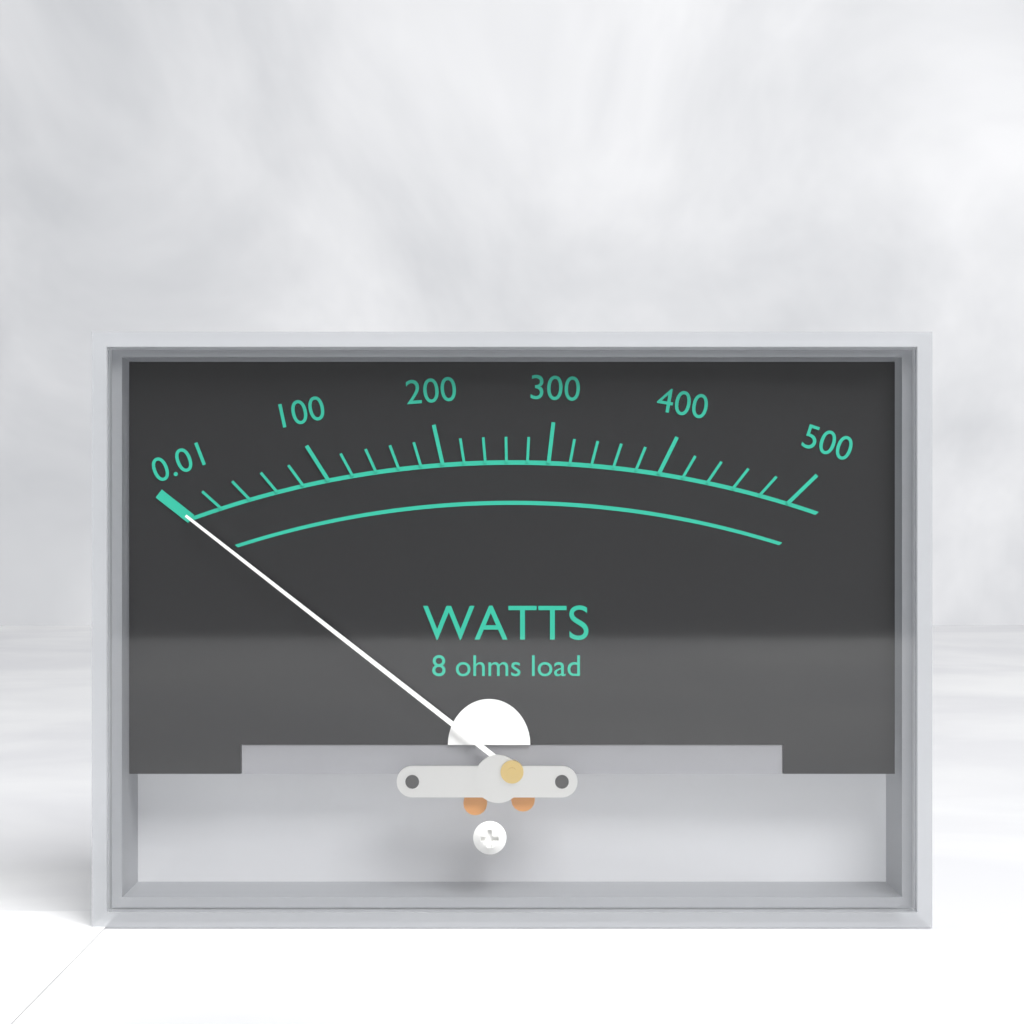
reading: 0.01 W
